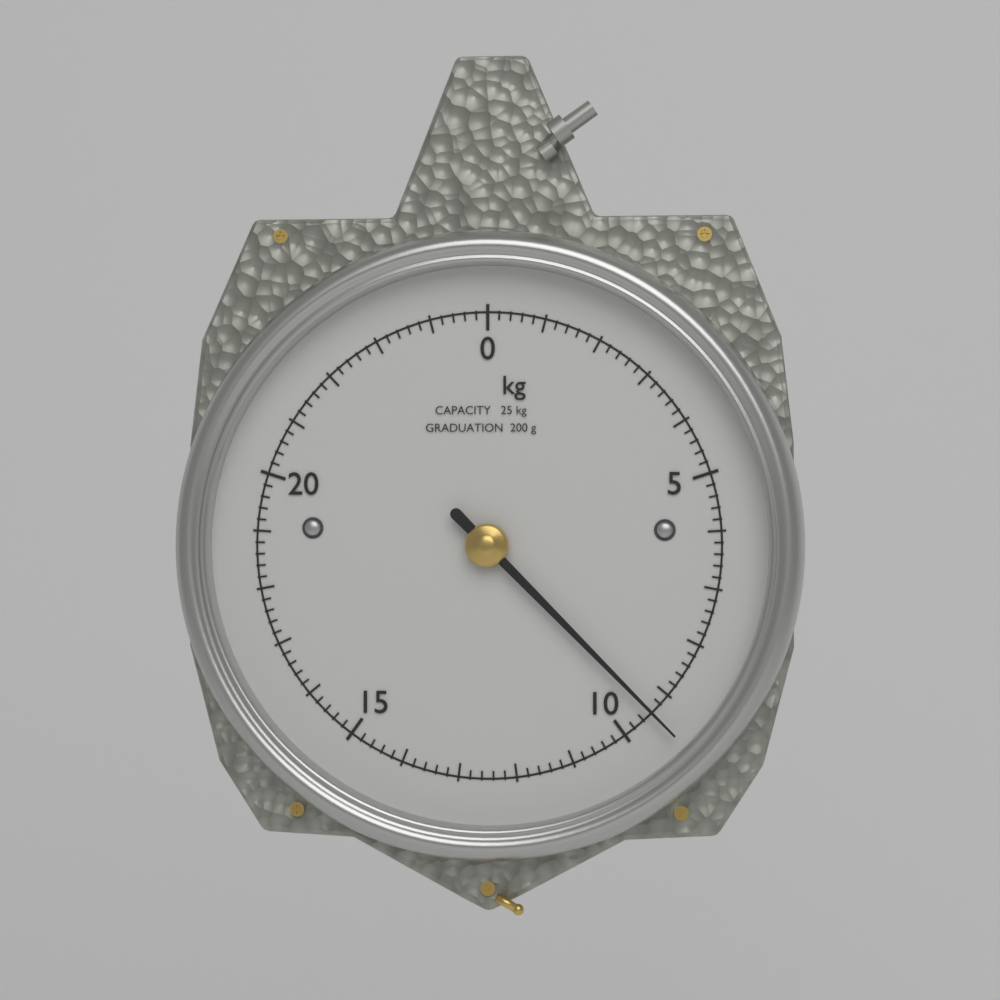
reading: 9.4 kg
